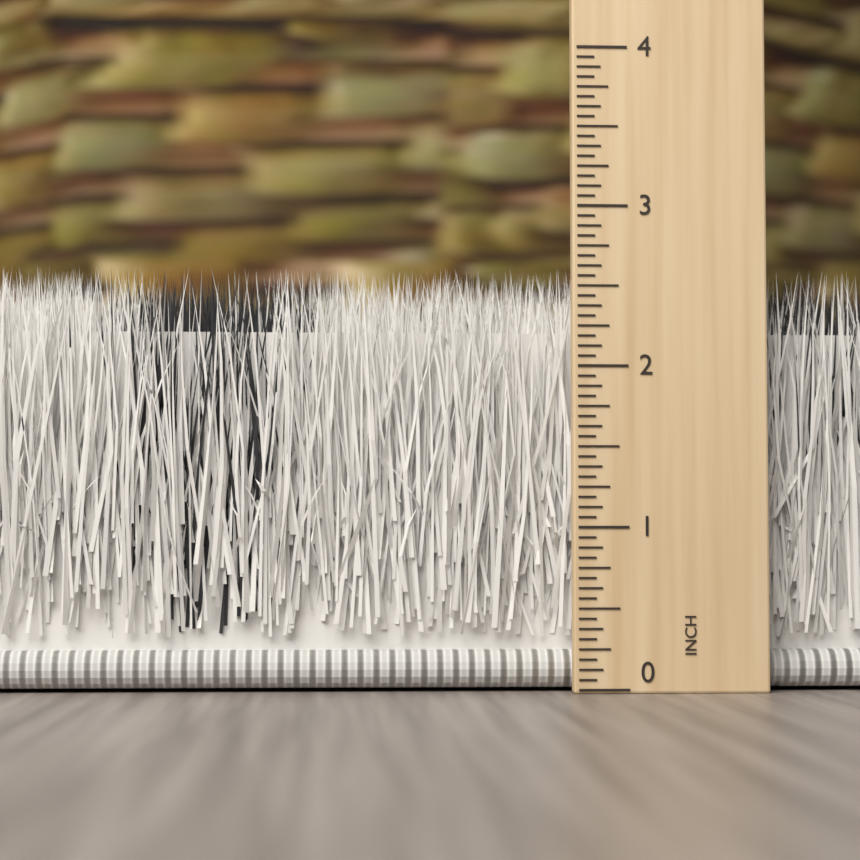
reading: 2.6250 inch
